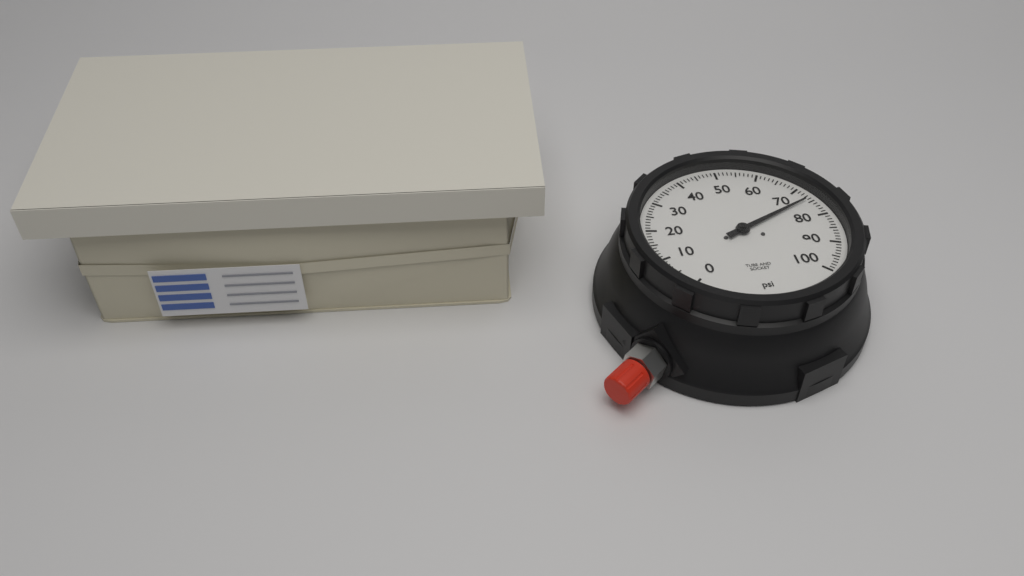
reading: 74 psi
